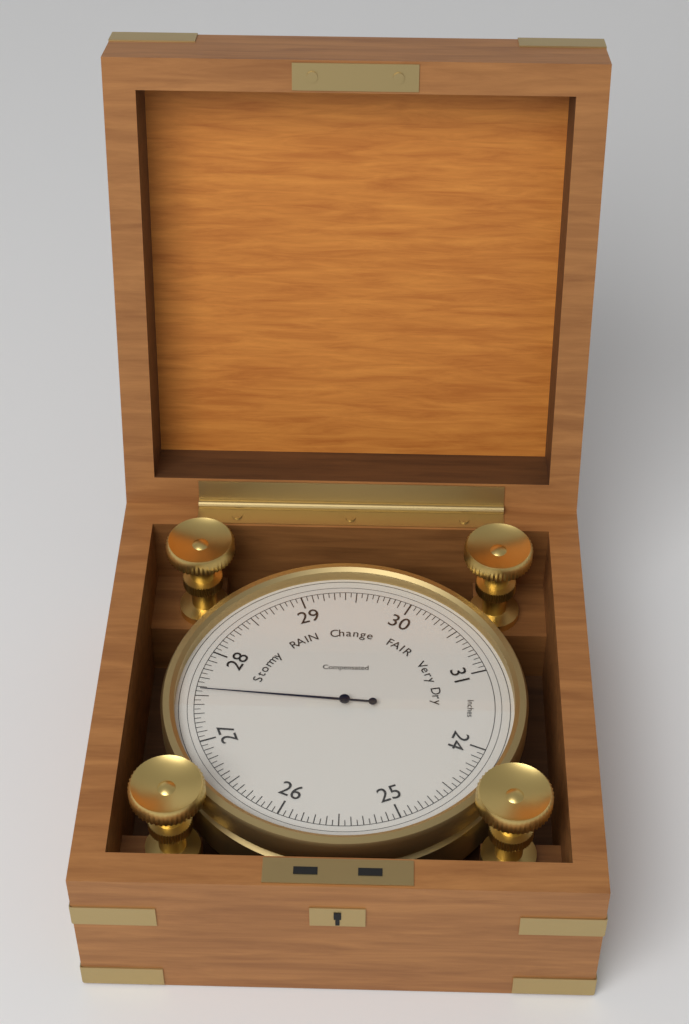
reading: 27.55 inHg
